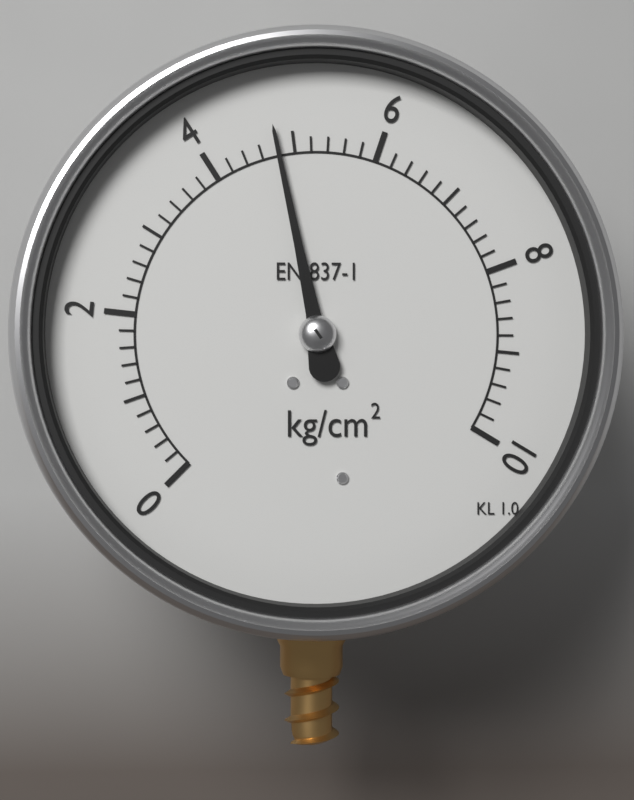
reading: 4.8 kg/cm²
